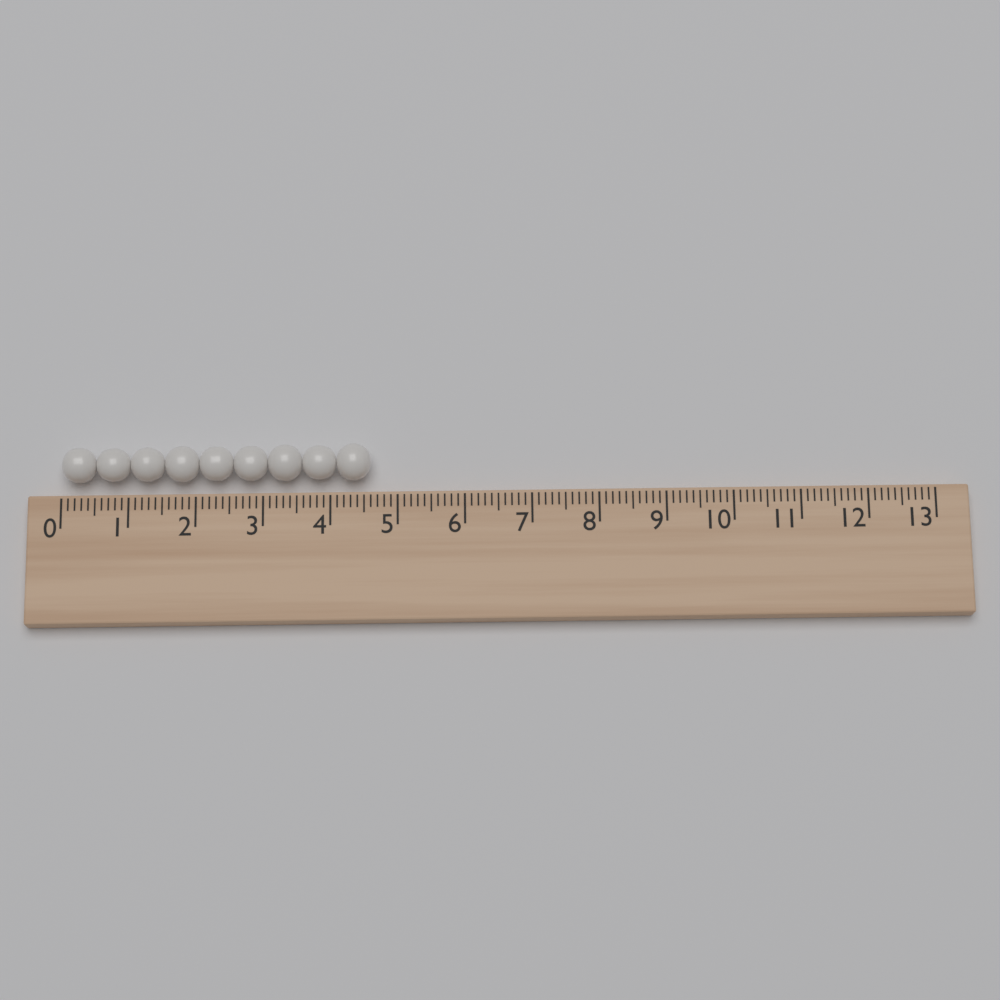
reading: 4.6 (no unit)
